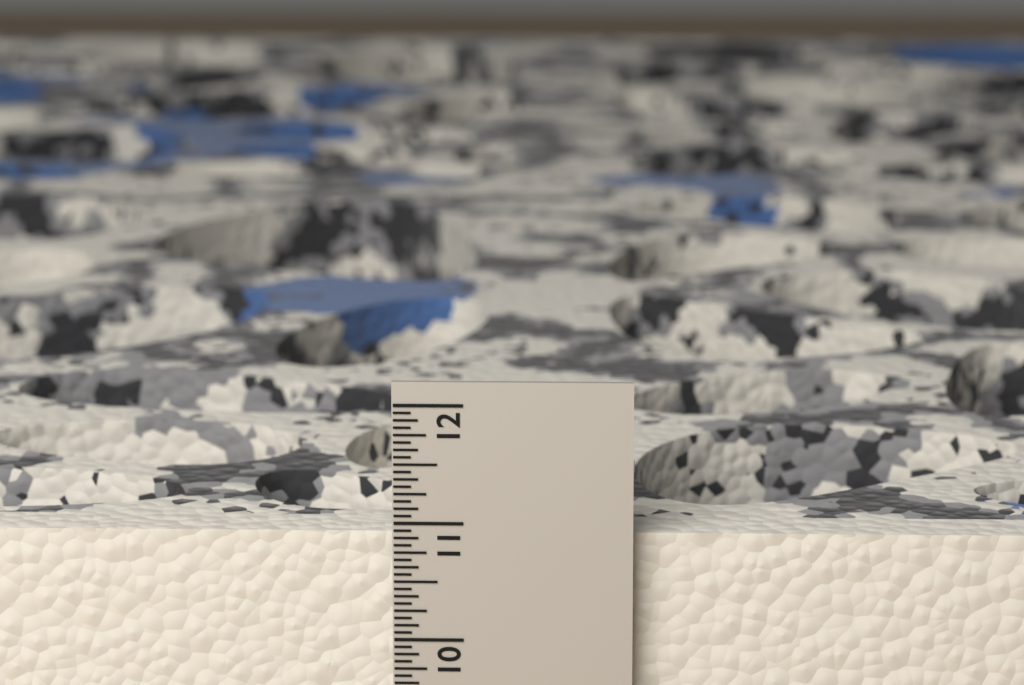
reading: 10.8750 in
